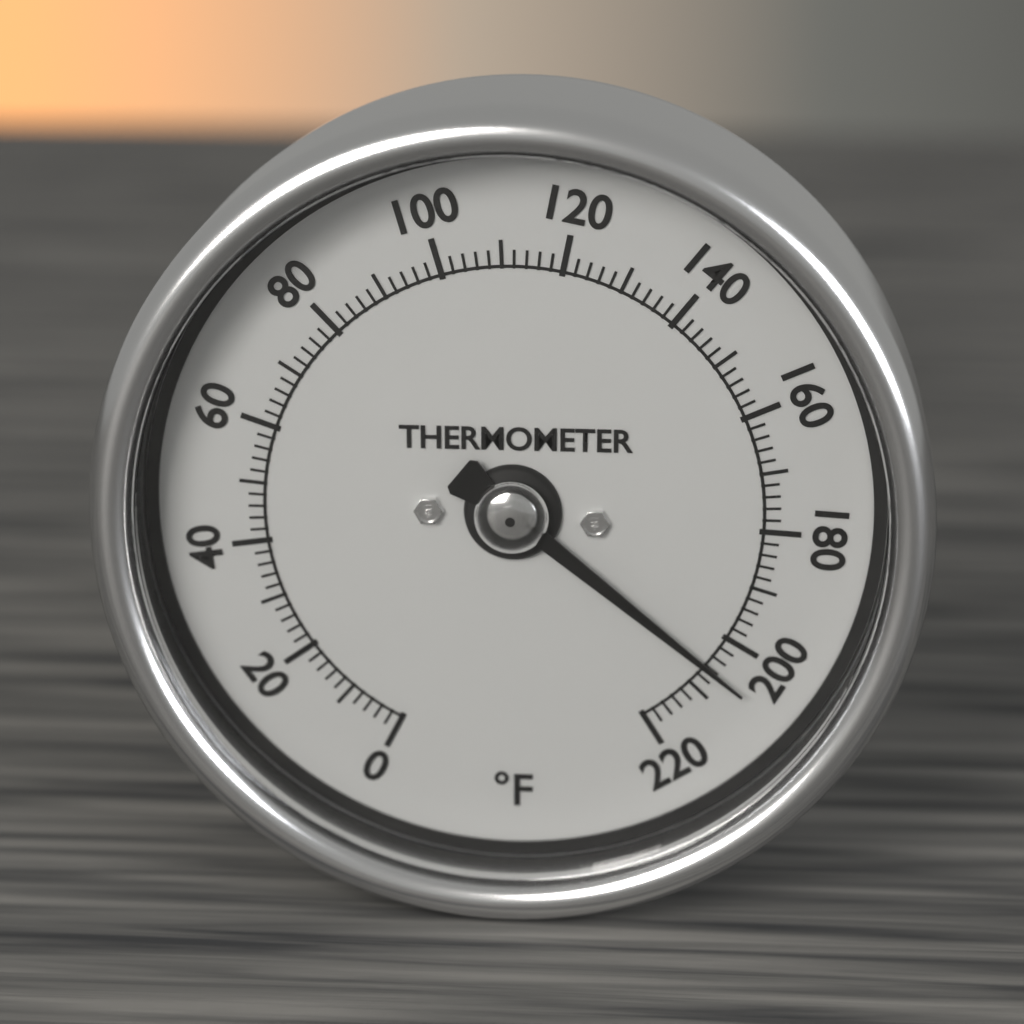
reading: 206 °F
